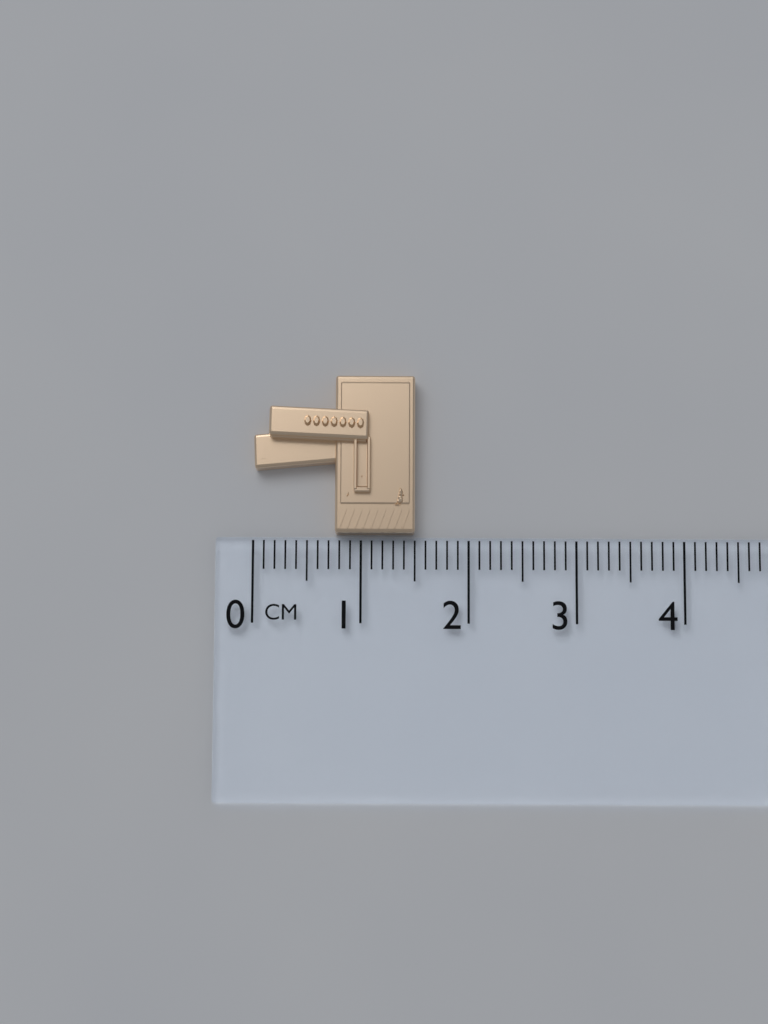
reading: 1.5 cm
